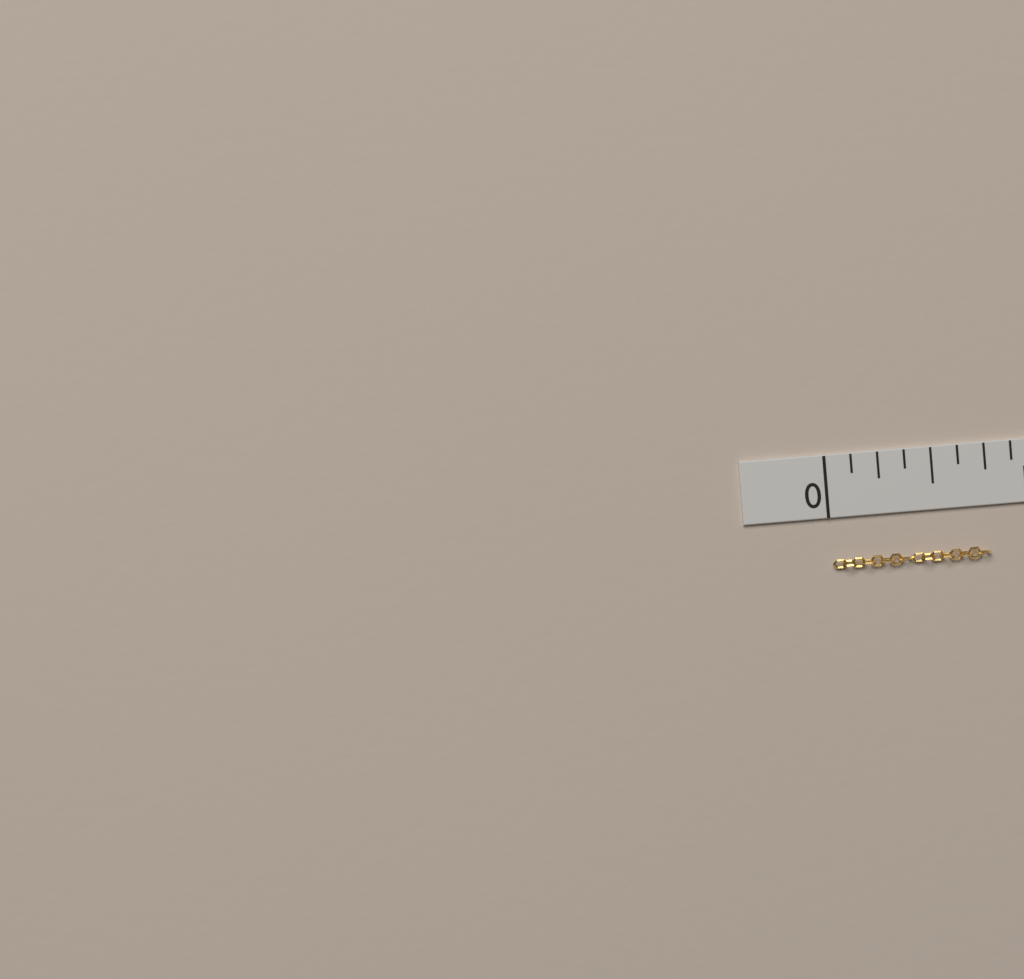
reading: 0.750 in
